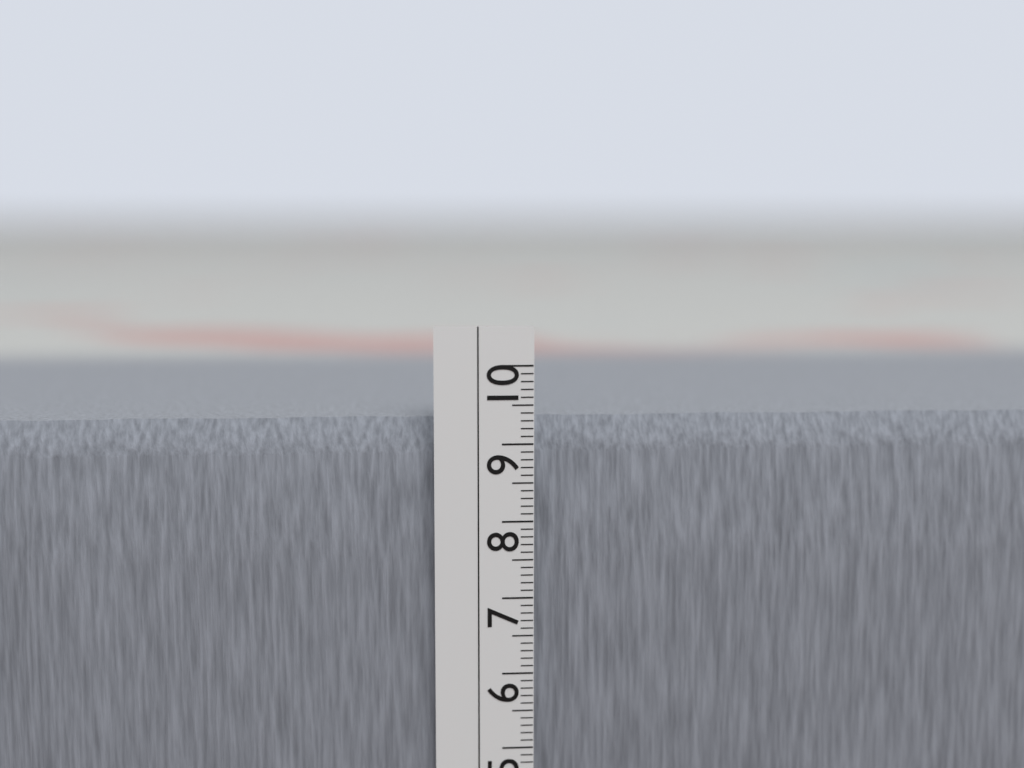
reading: 9.3 cm
